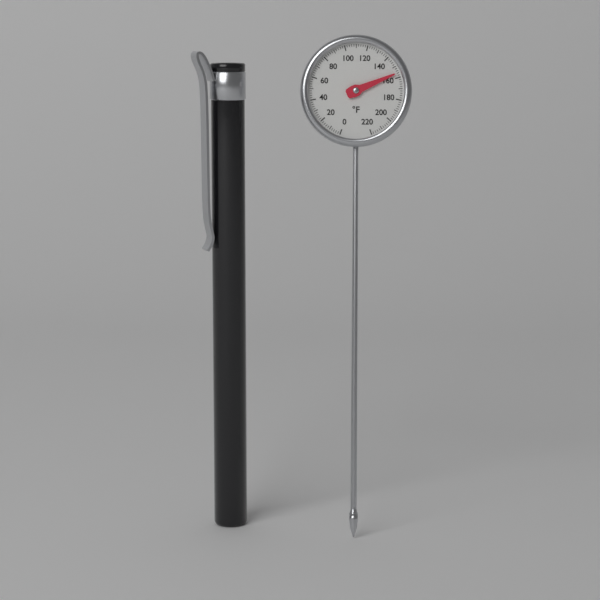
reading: 156 °F
